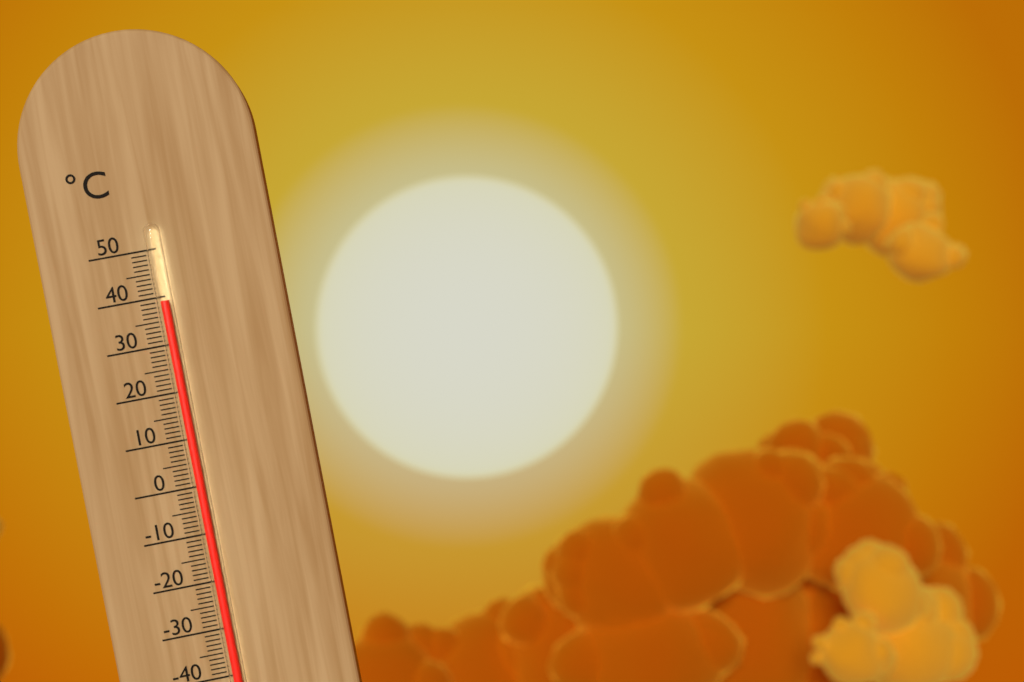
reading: 39 °C
